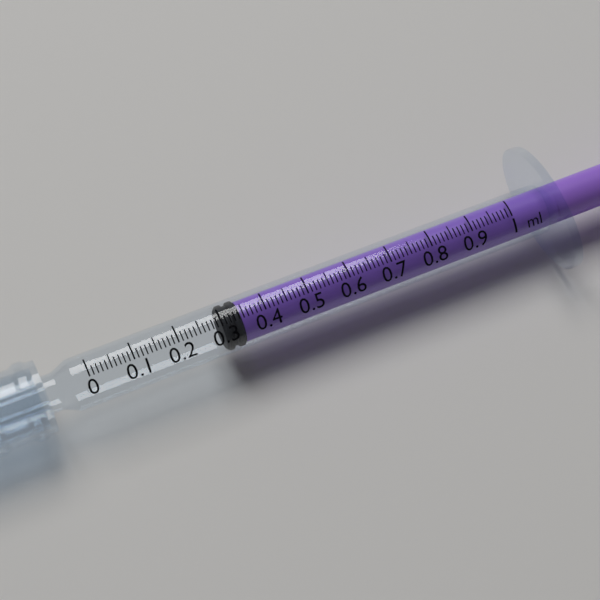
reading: 0.30 ml
